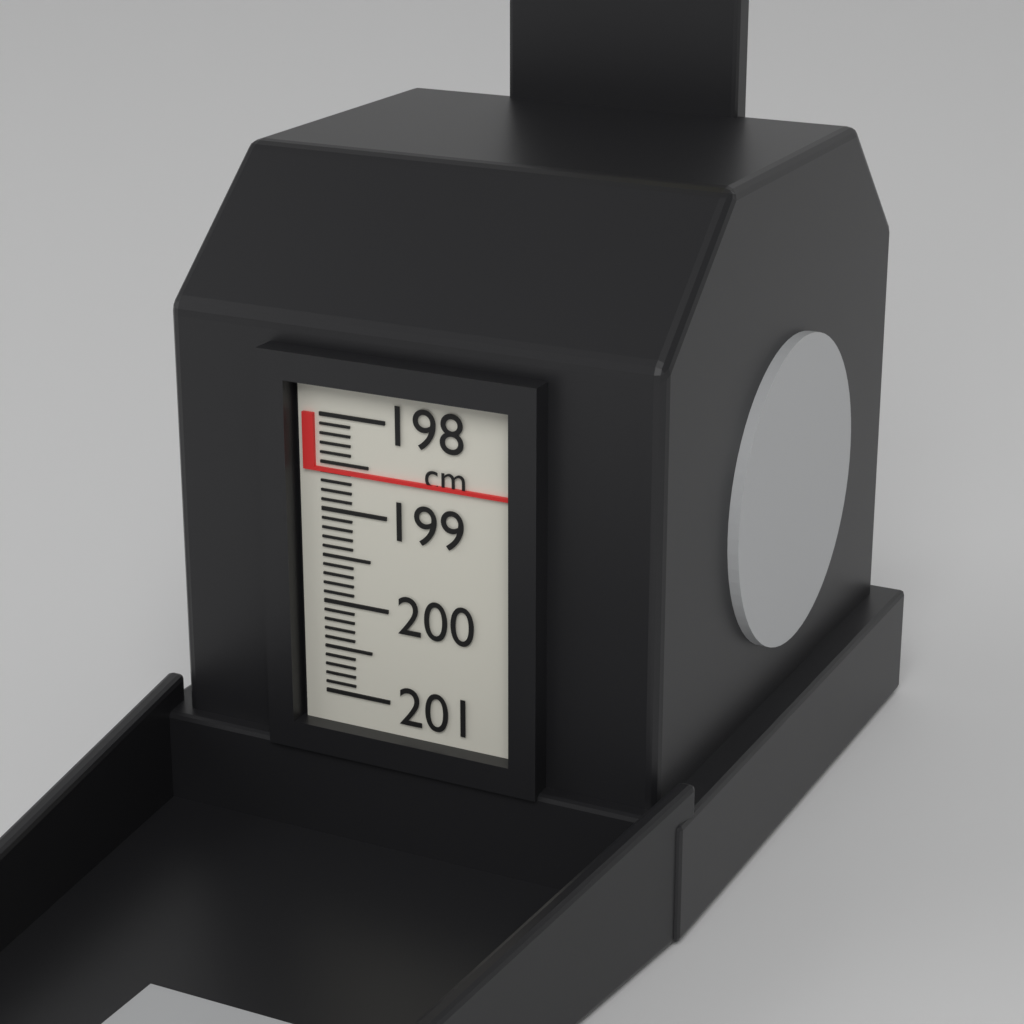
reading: 198.6 cm
